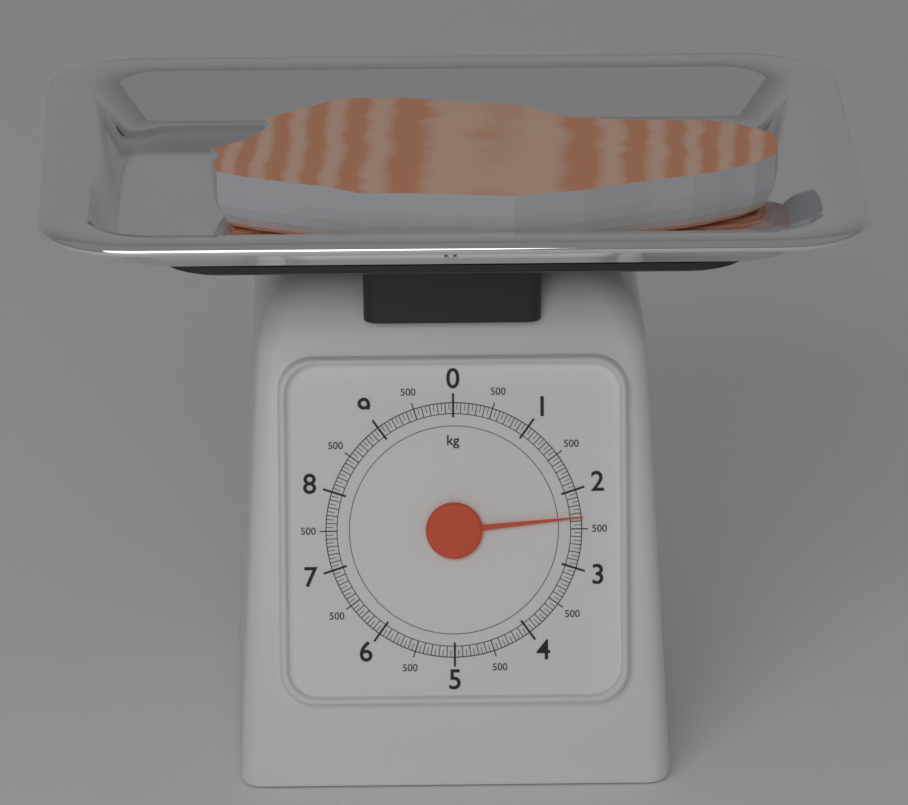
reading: 2.35 kg
